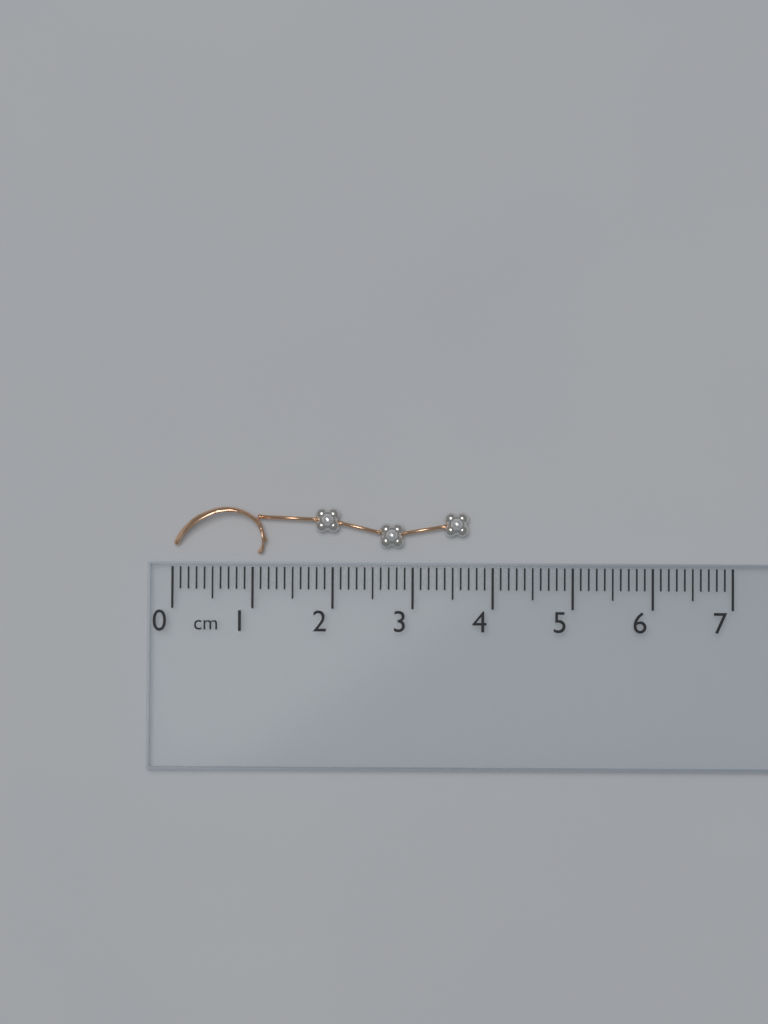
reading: 3.7 cm
